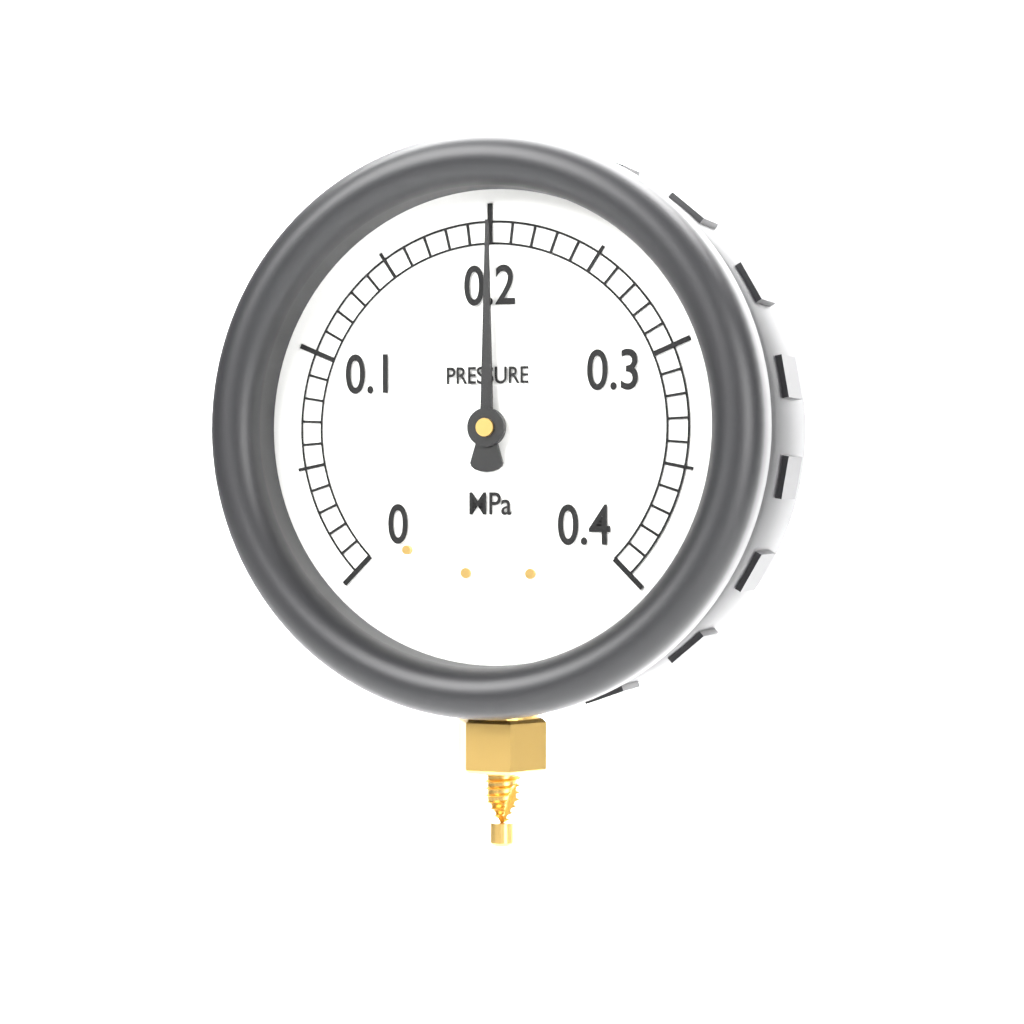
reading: 0.20 MPa
